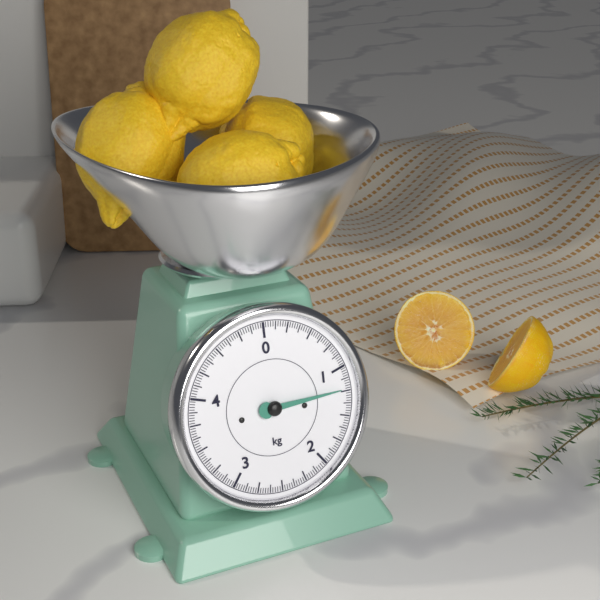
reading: 1.225 kg
